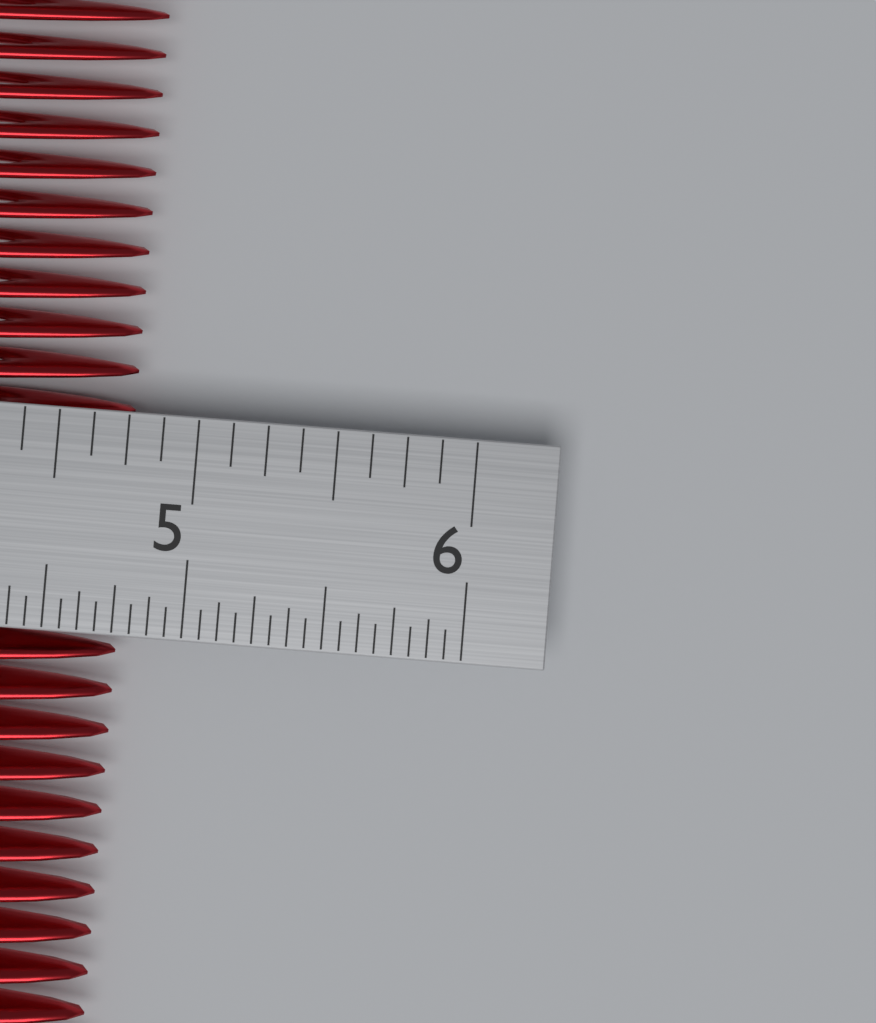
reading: 4.7500 in
